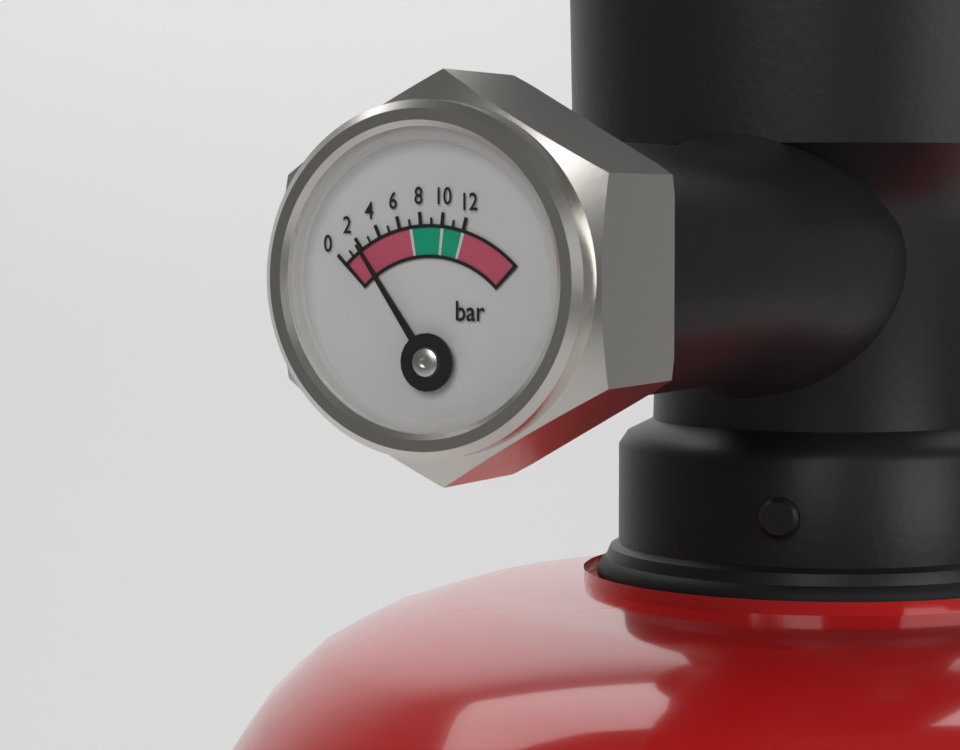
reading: 2 bar
